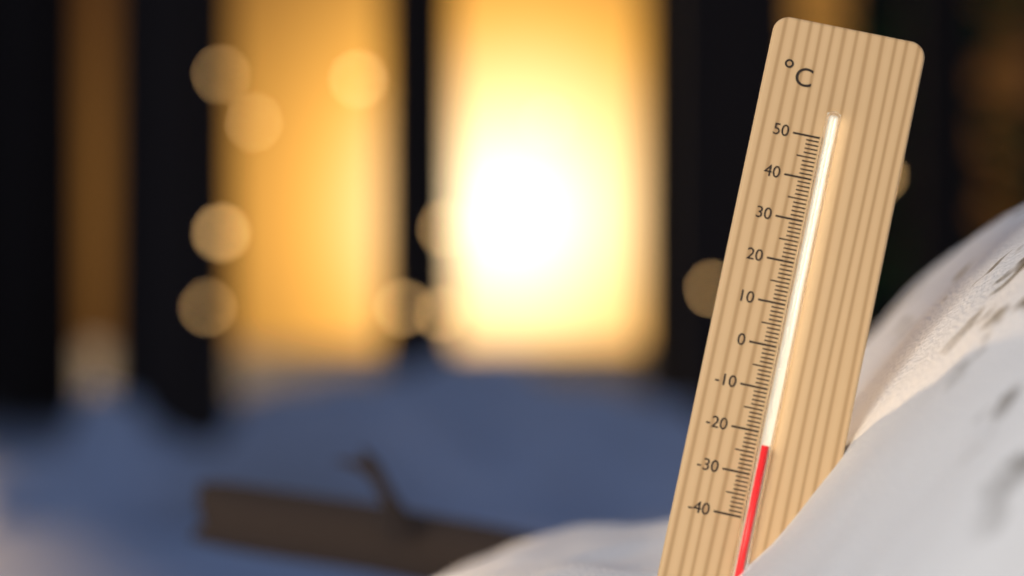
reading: -23 °C
